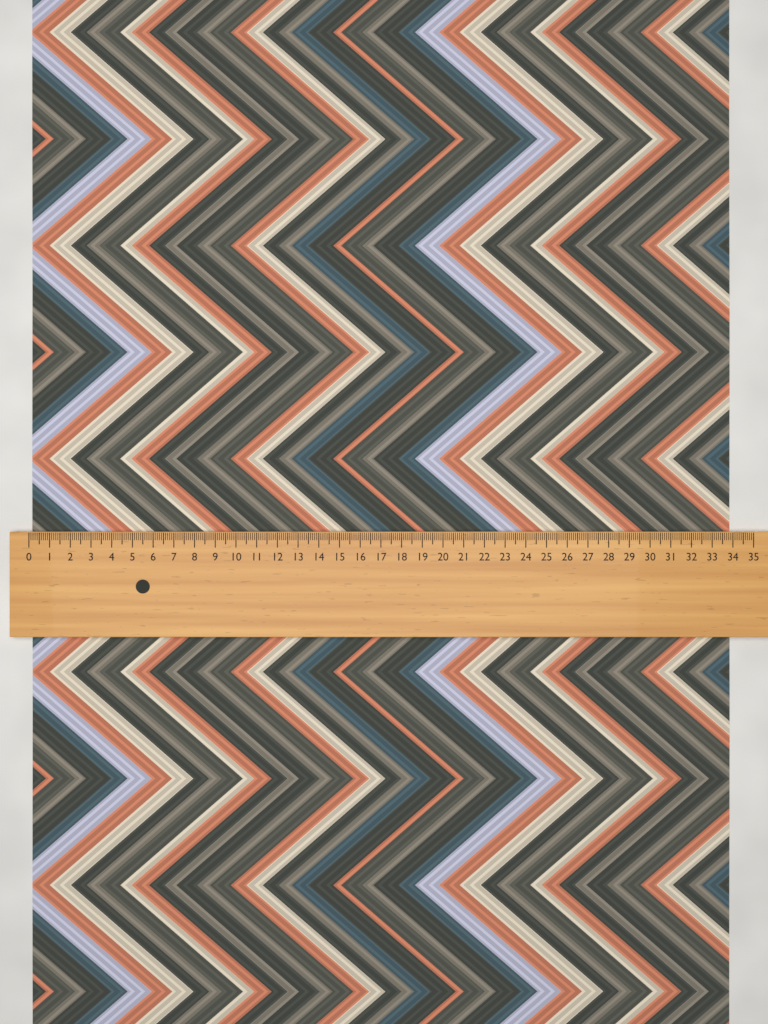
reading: 34.0 (no unit)
